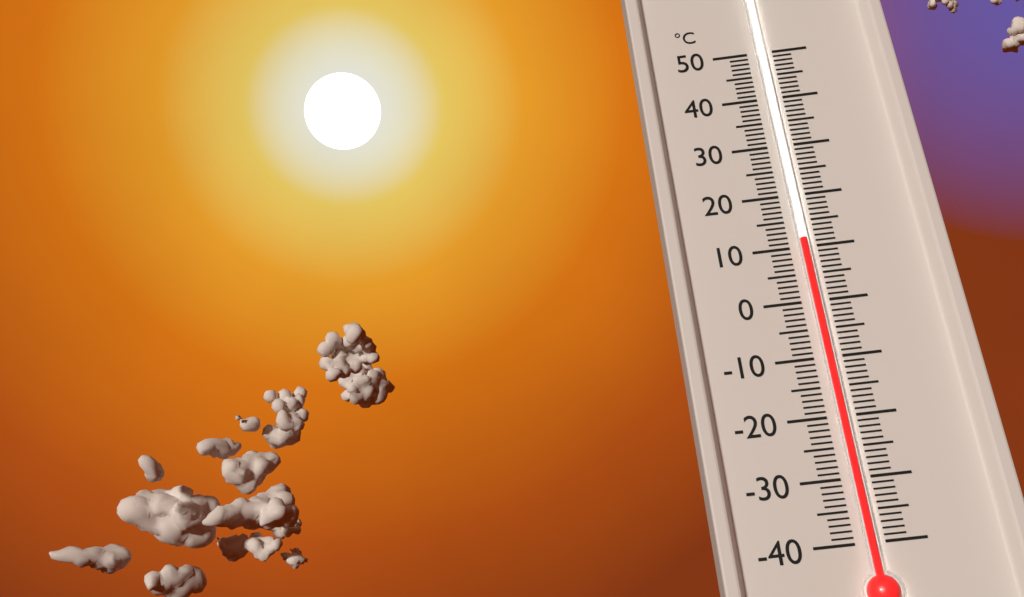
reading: 11 °C
